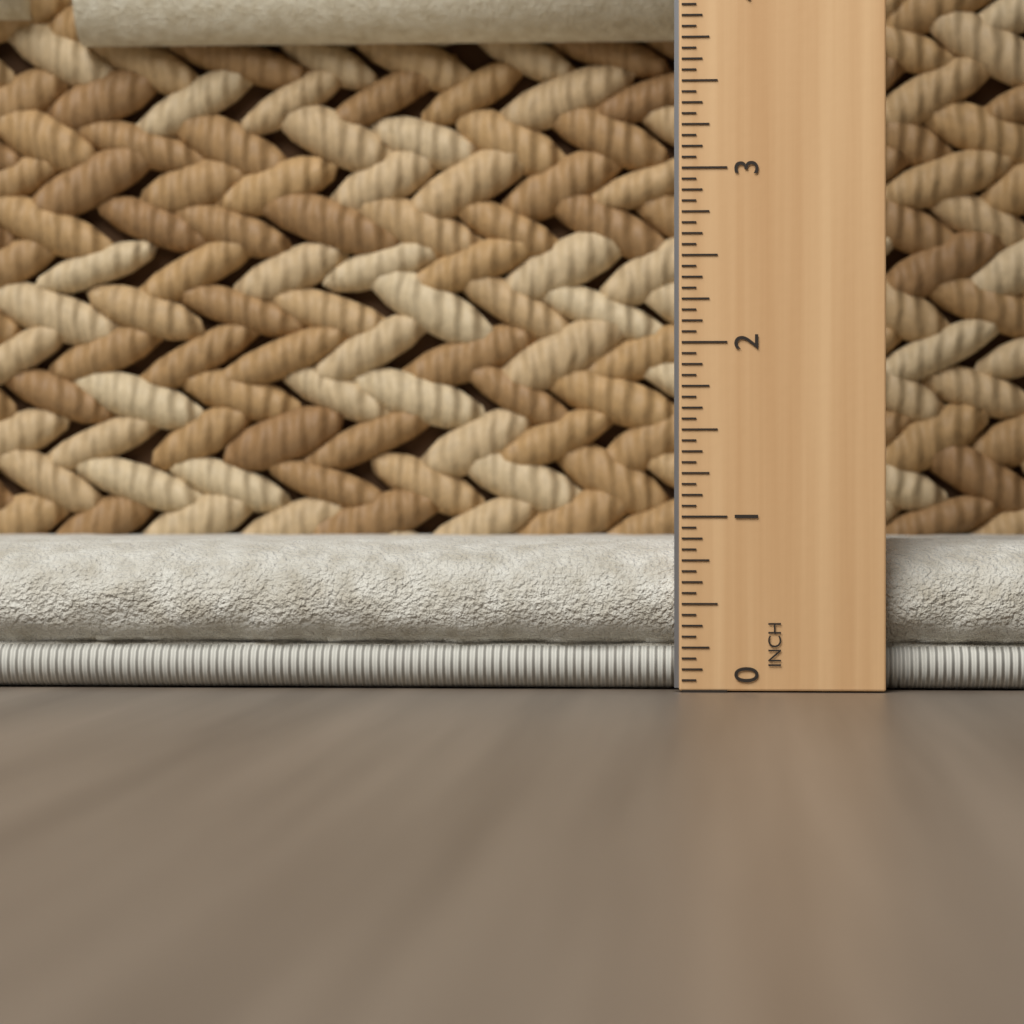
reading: 0.8750 in
